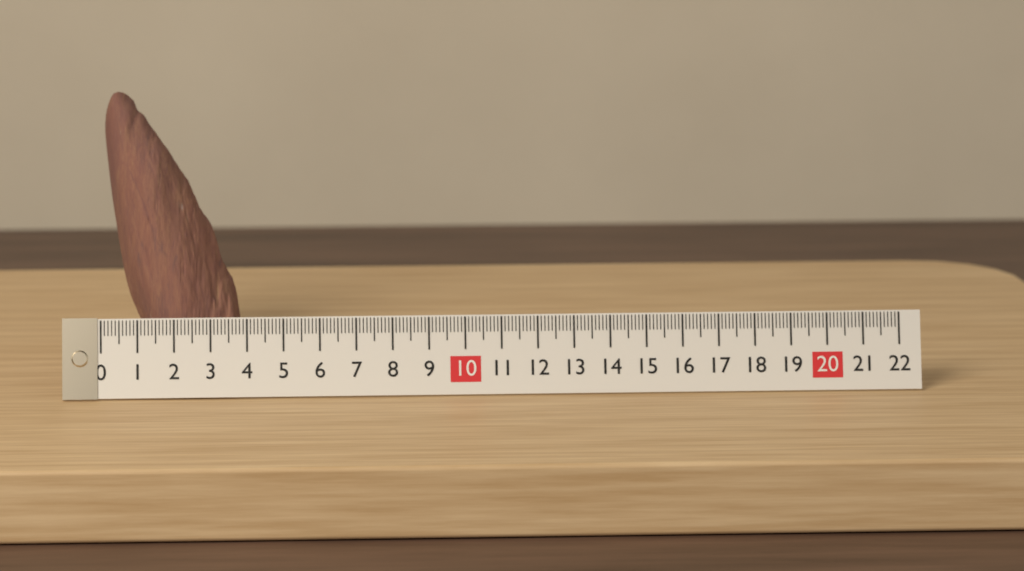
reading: 3.8 (no unit)
